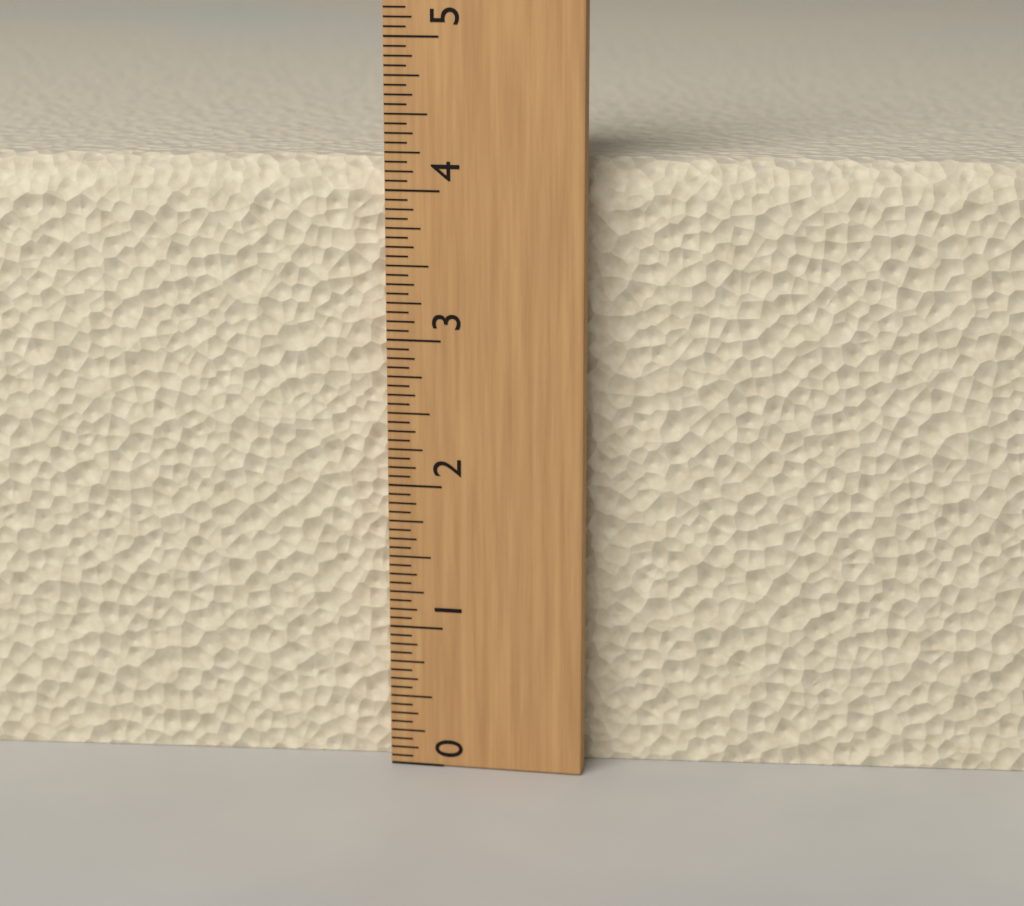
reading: 4.1875 (no unit)
